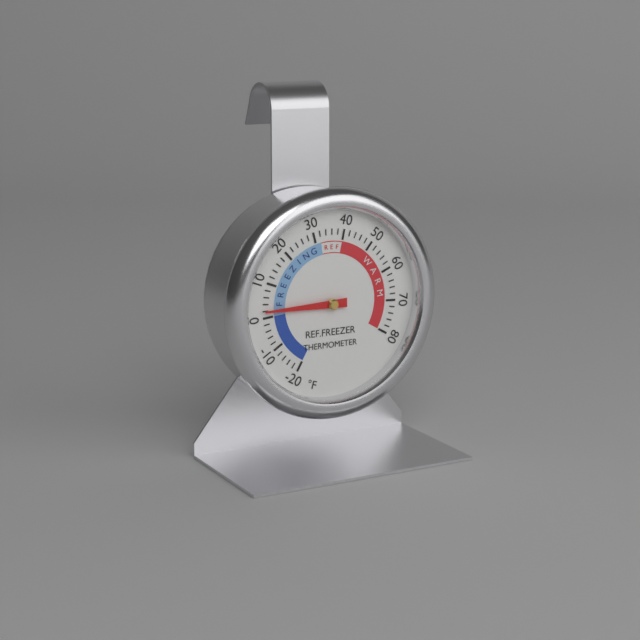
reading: 2 °F
